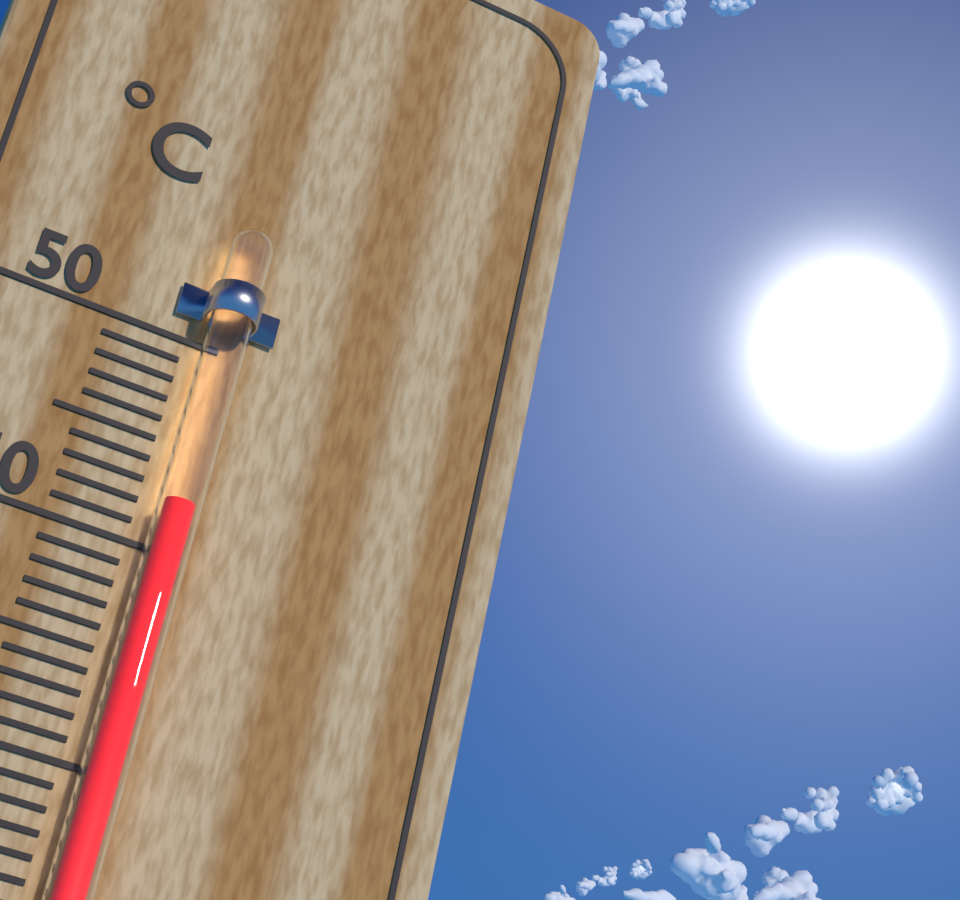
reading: 42 °C
